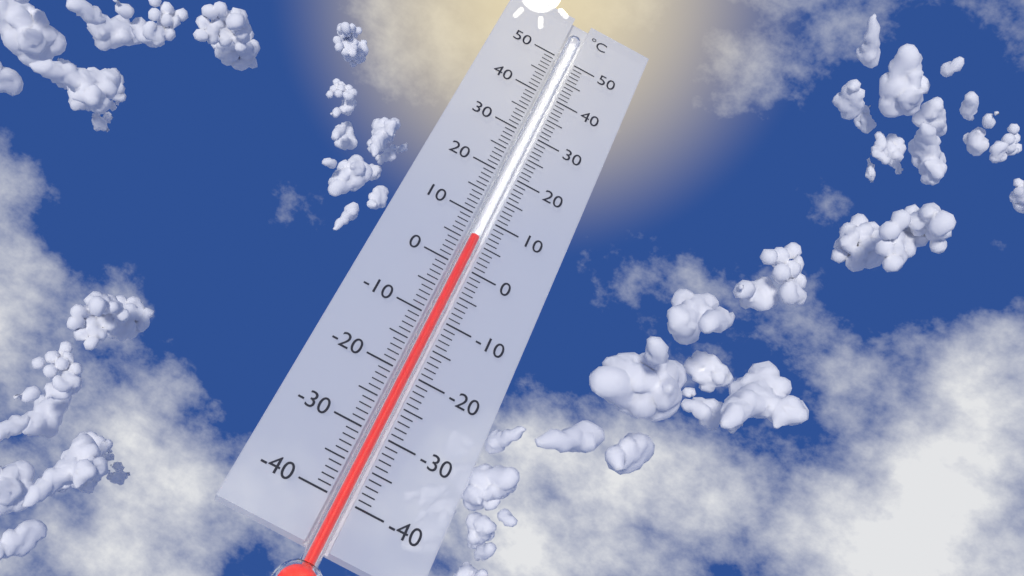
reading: 6 °C
